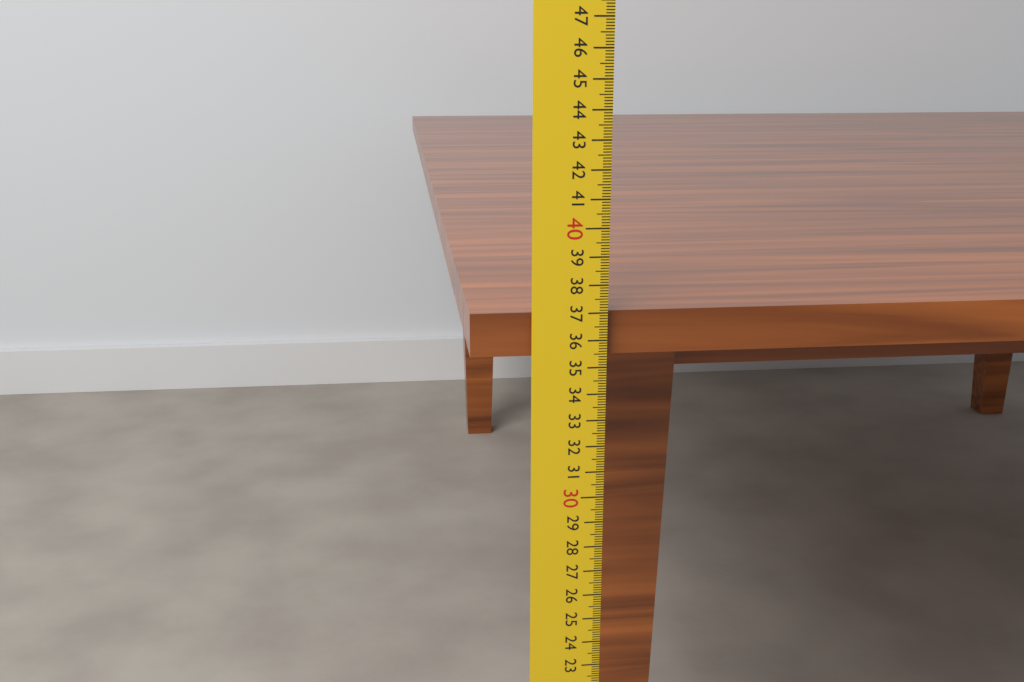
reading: 37.0 cm
